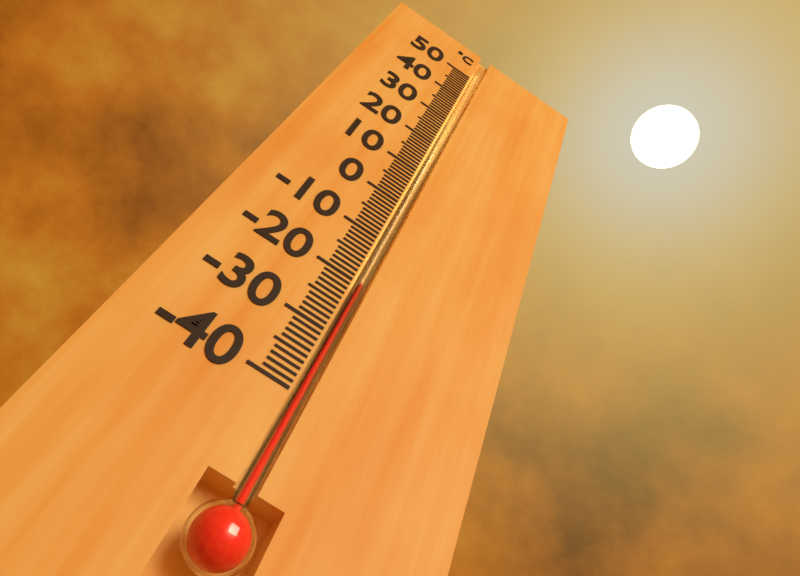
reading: -20 °C
